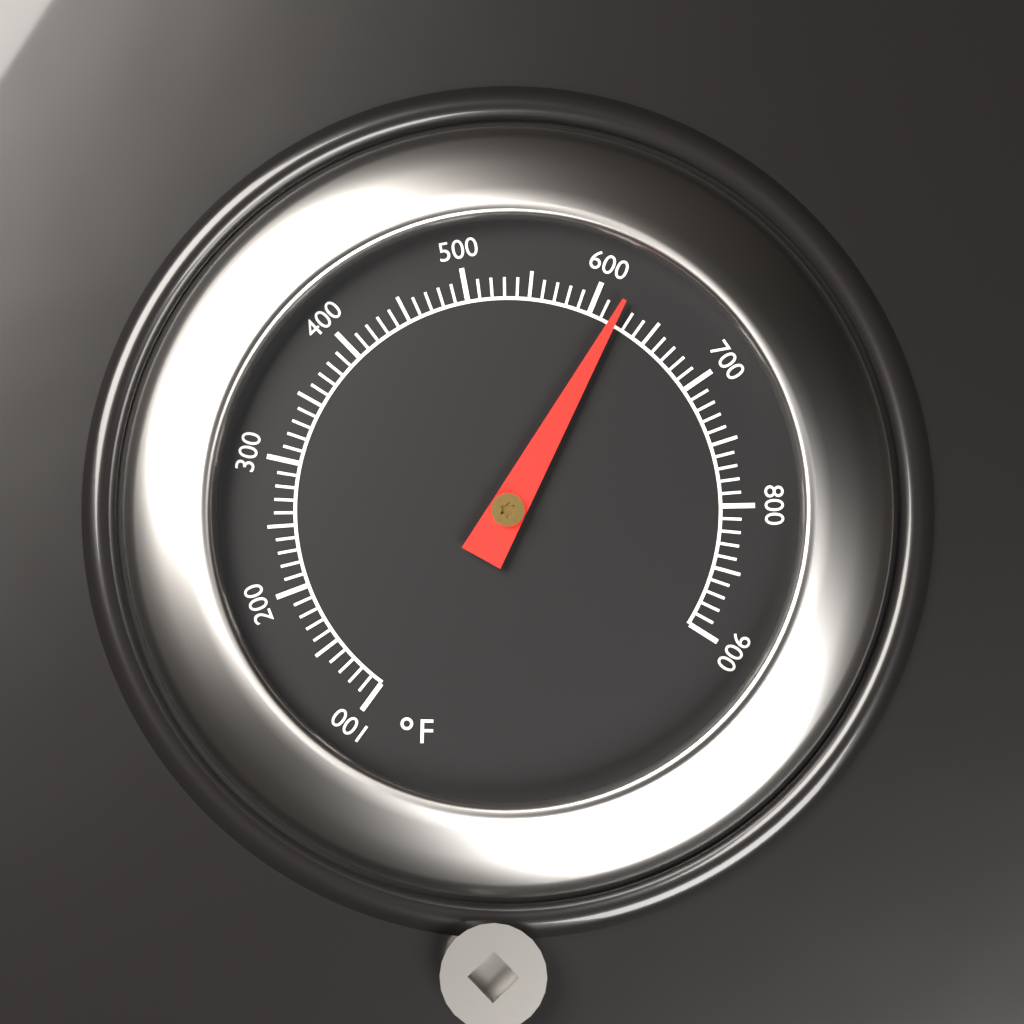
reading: 620 °F
